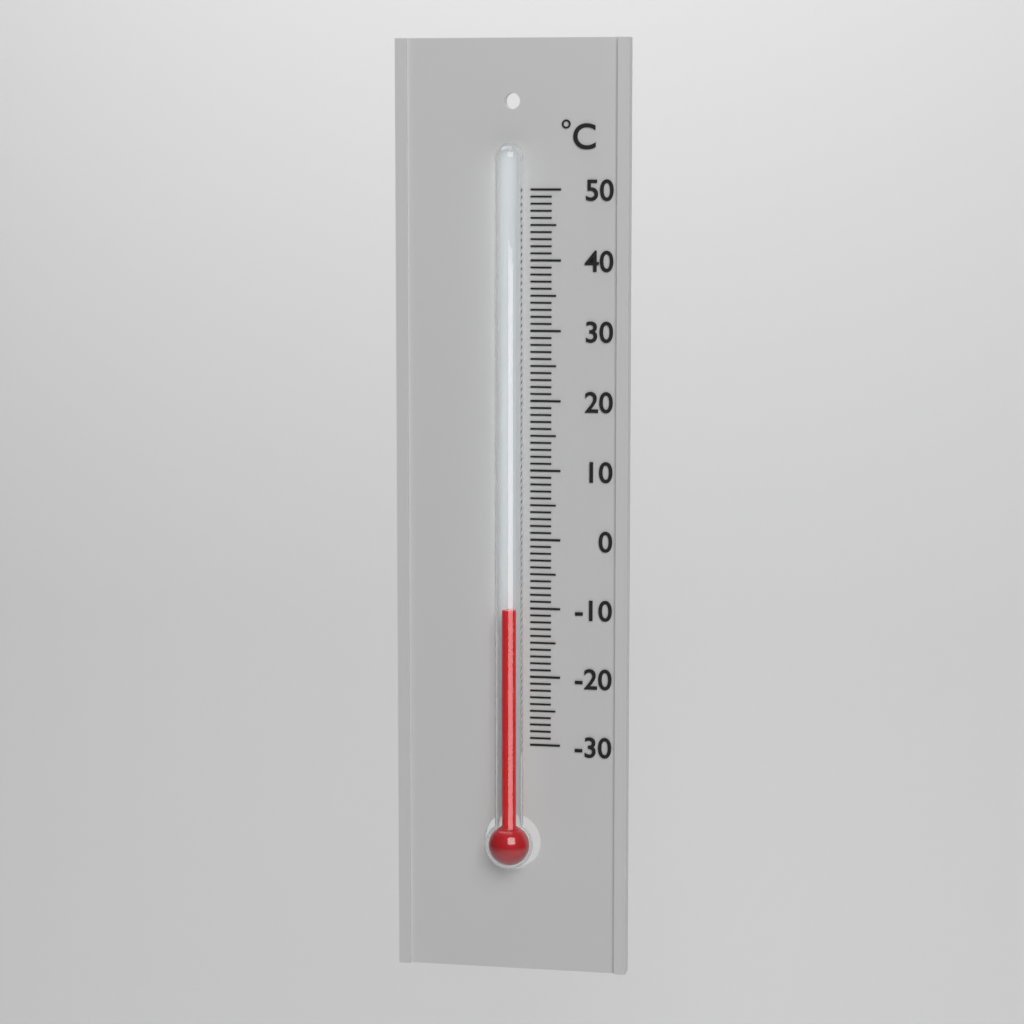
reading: -10 °C
